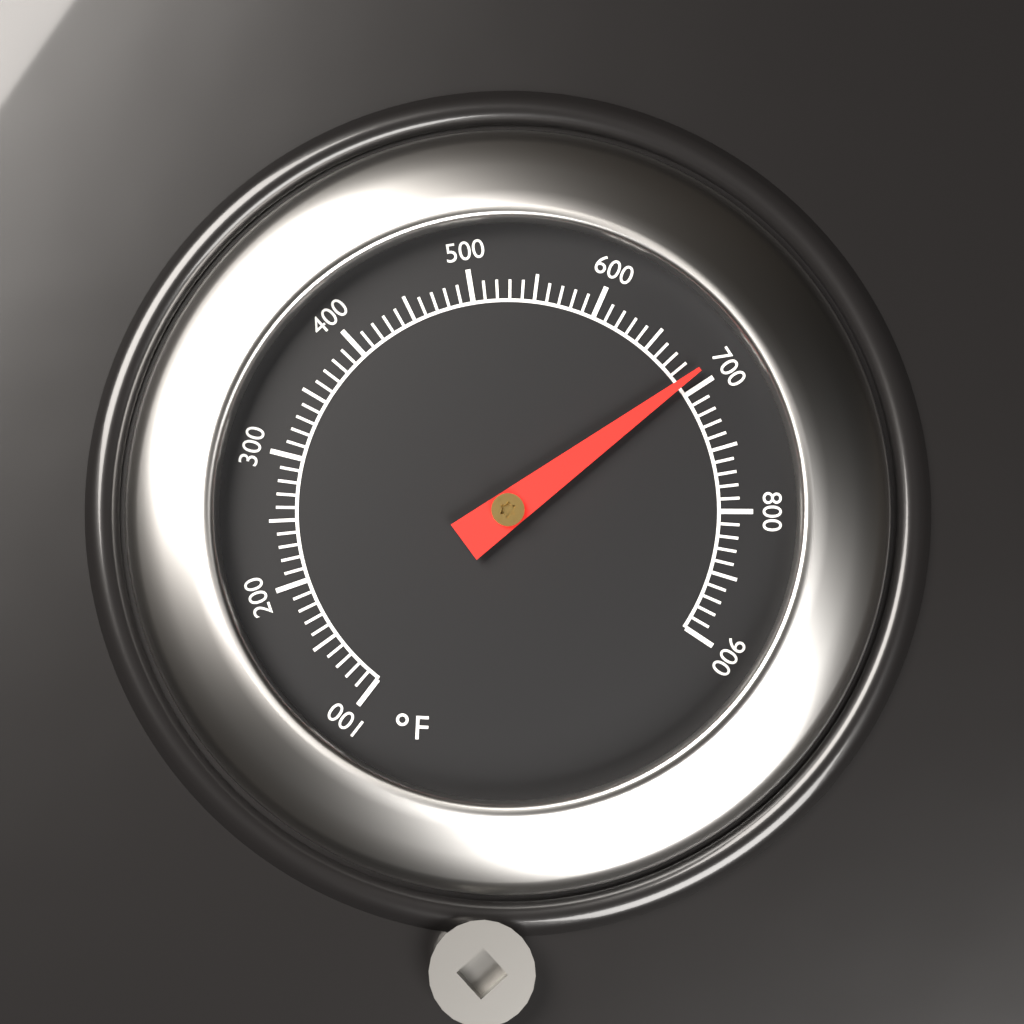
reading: 690 °F
